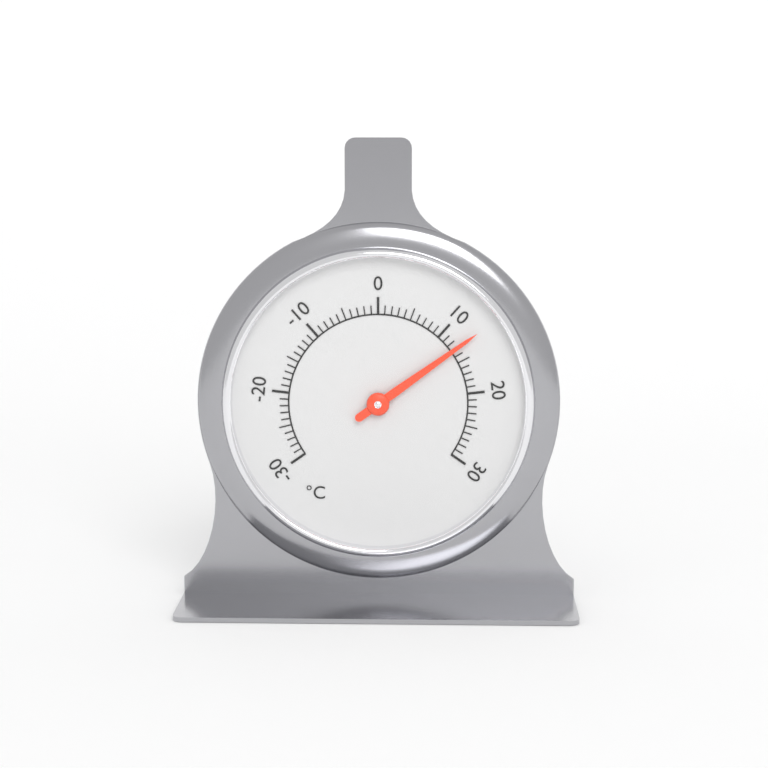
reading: 13 °C
